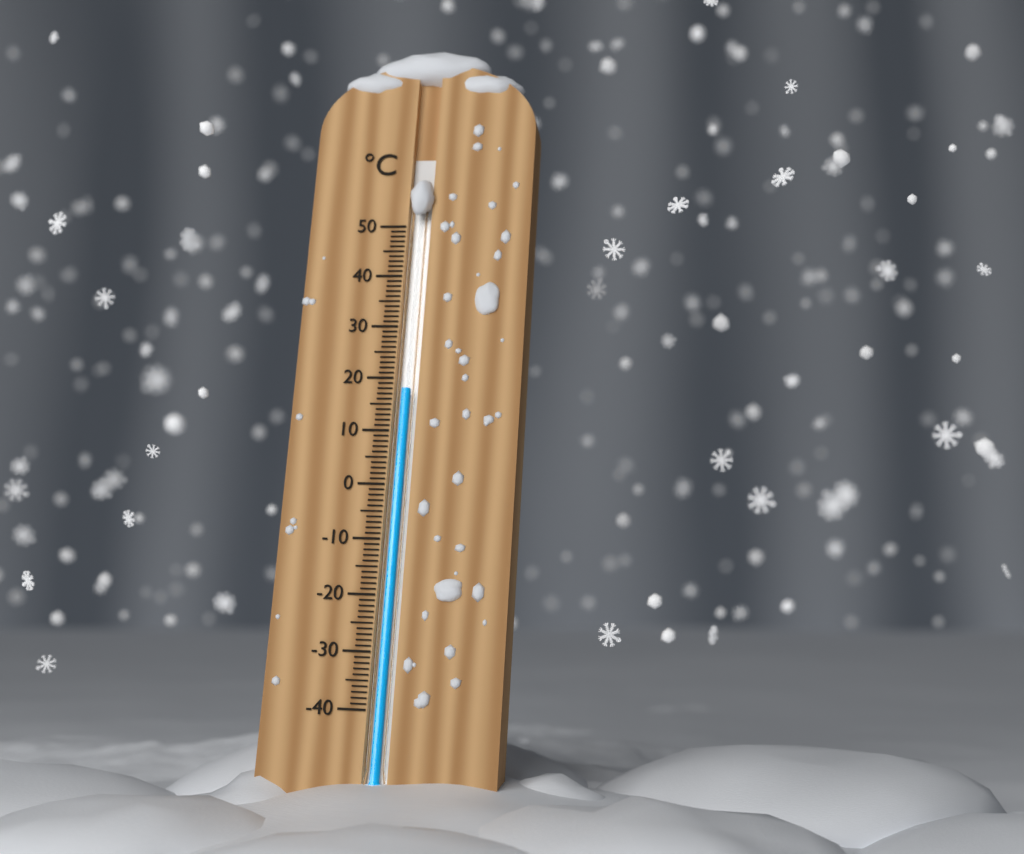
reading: 18 °C
